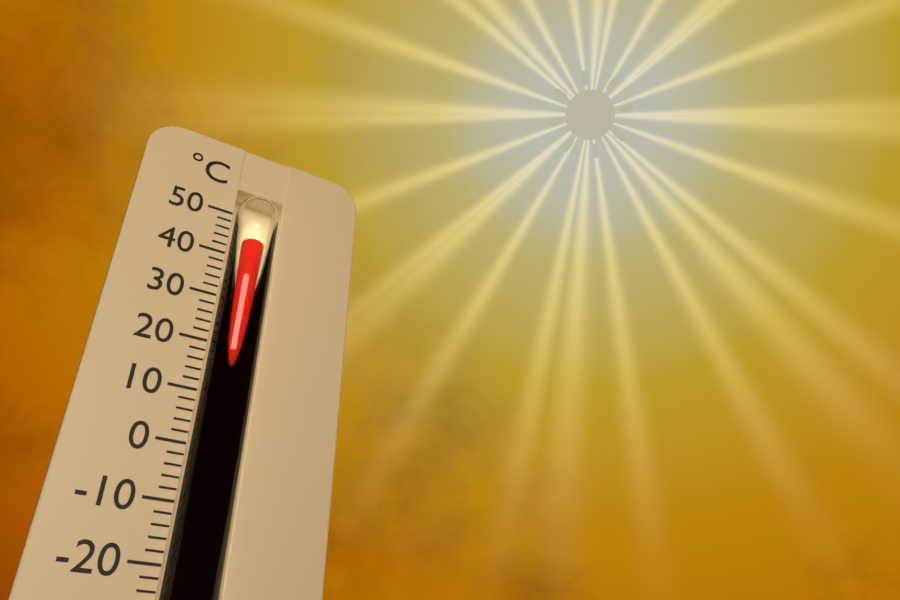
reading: 44 °C
